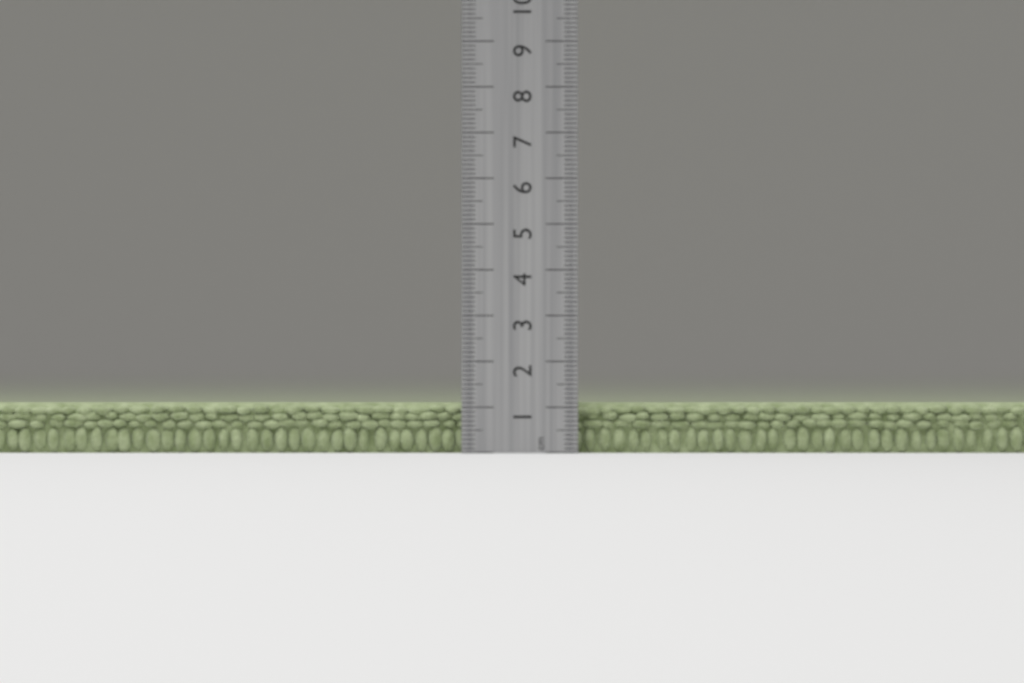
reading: 1.1 cm
